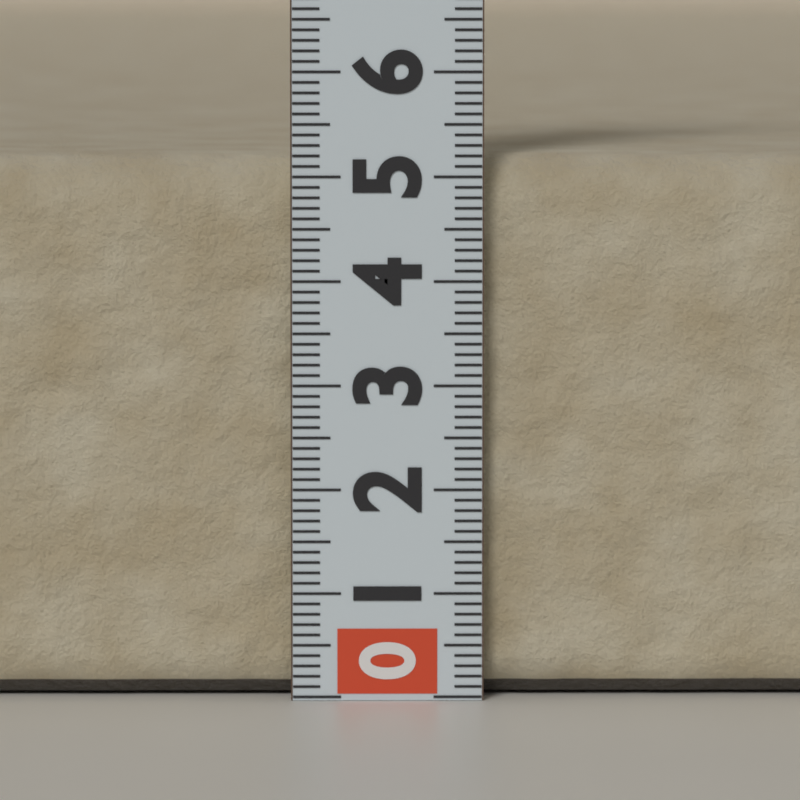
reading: 5.2 (no unit)
